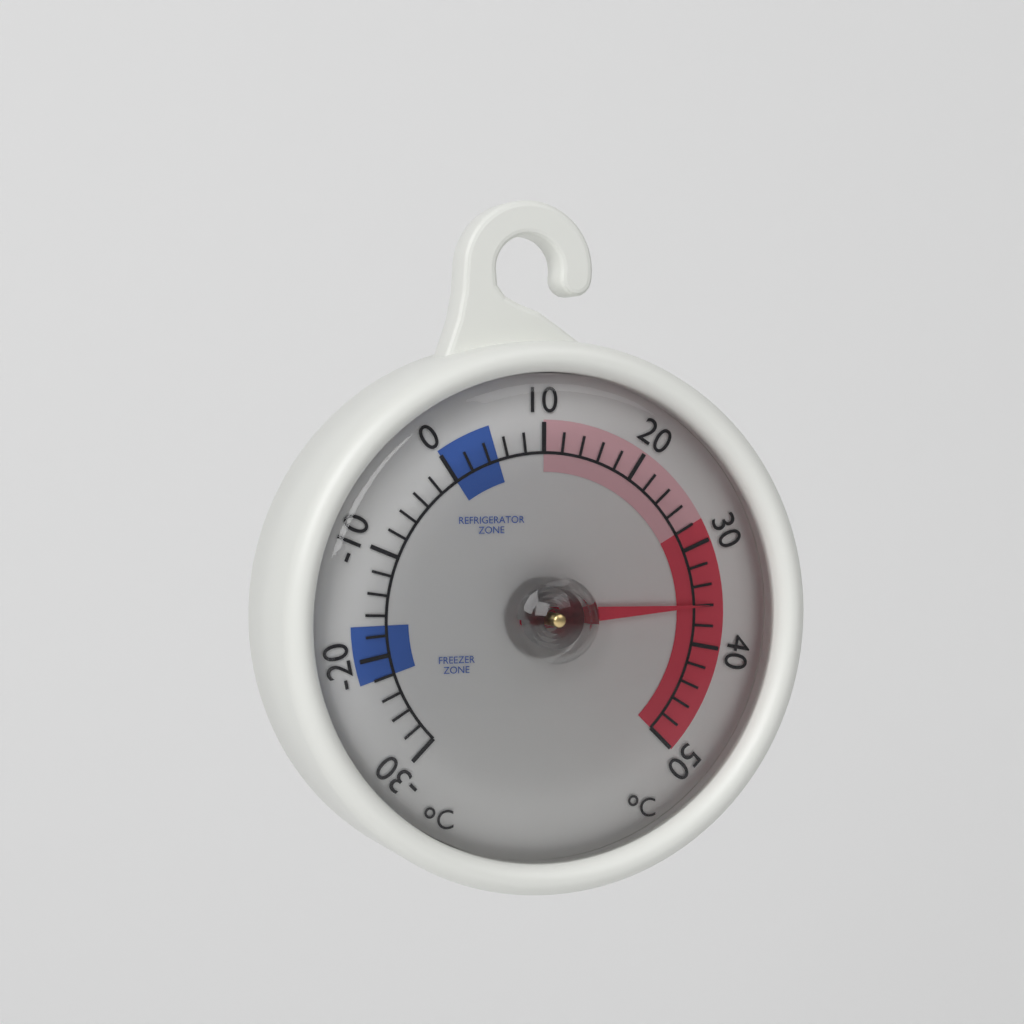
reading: 36 °C
